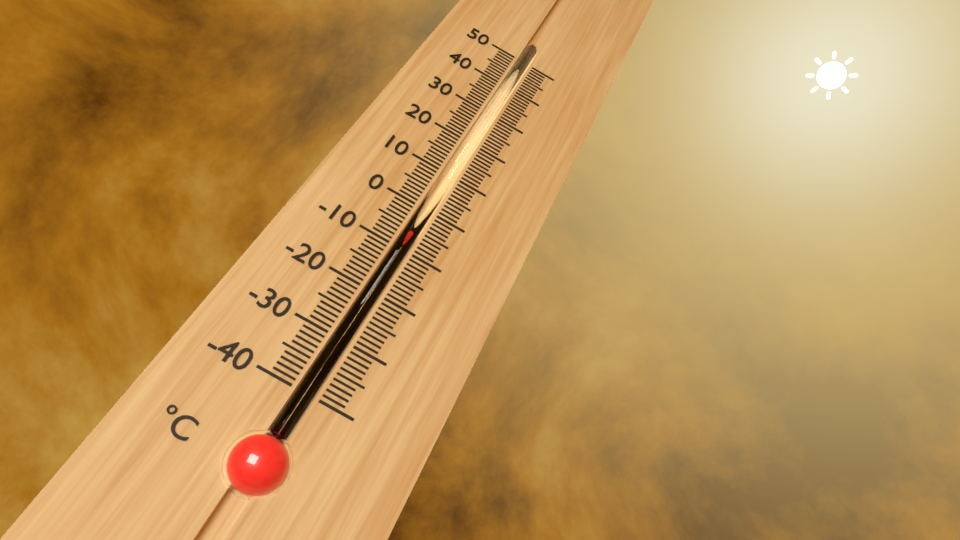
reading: -6 °C
